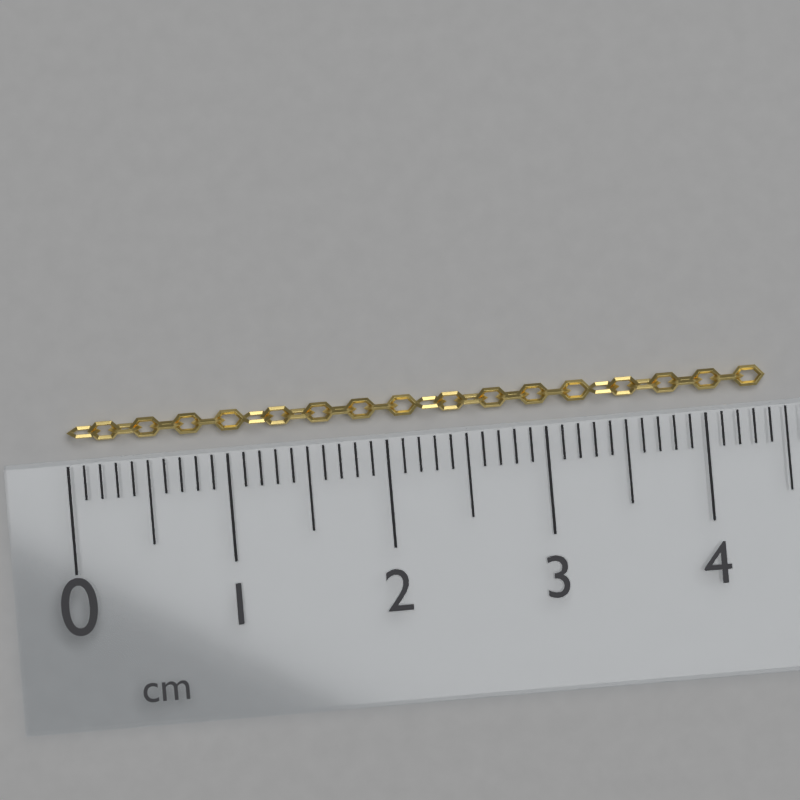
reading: 4.4 cm
